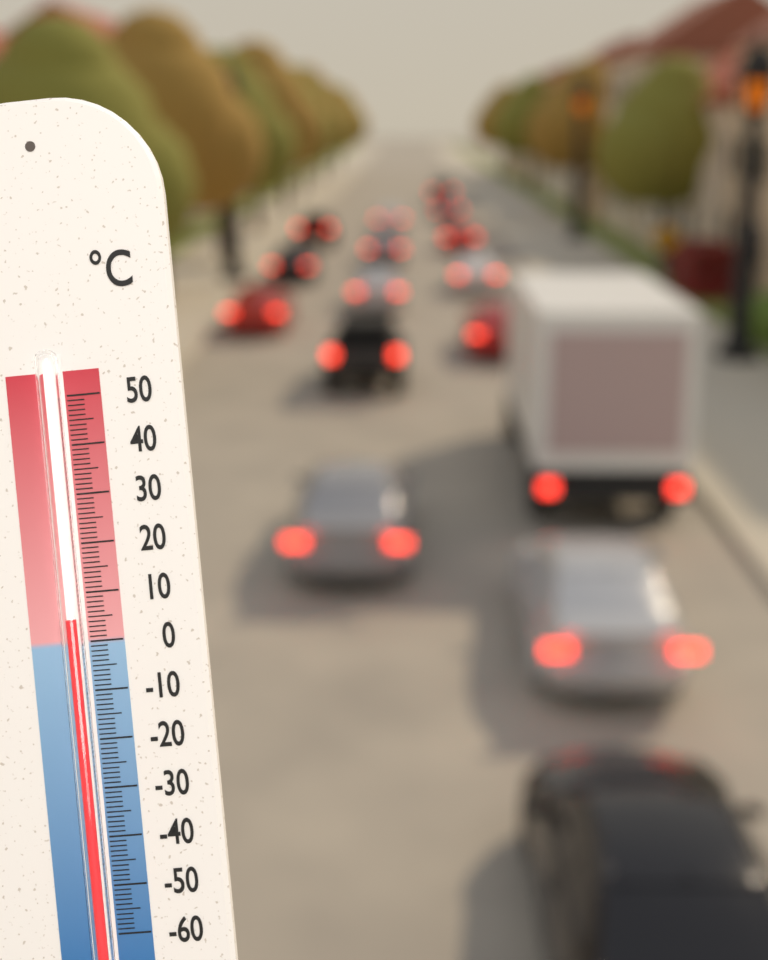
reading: 5 °C
